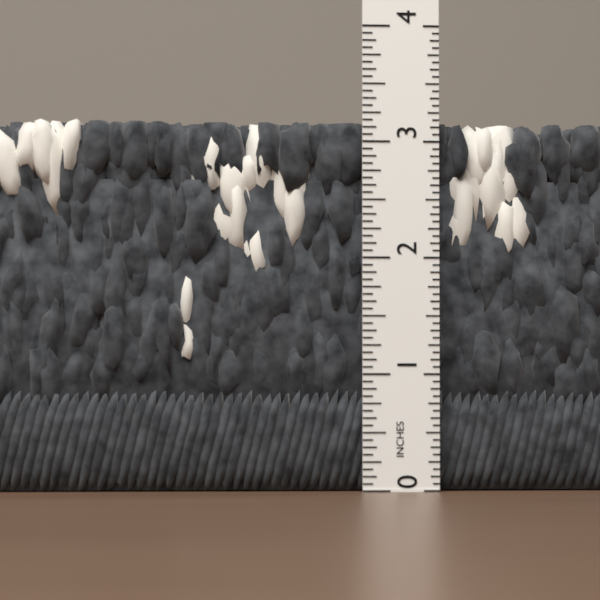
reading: 3.1875 in
